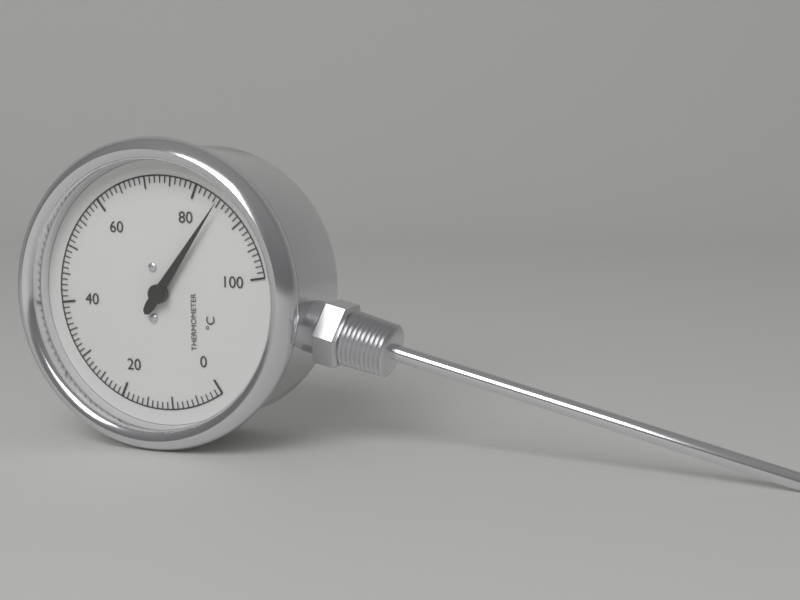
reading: 85 °C
